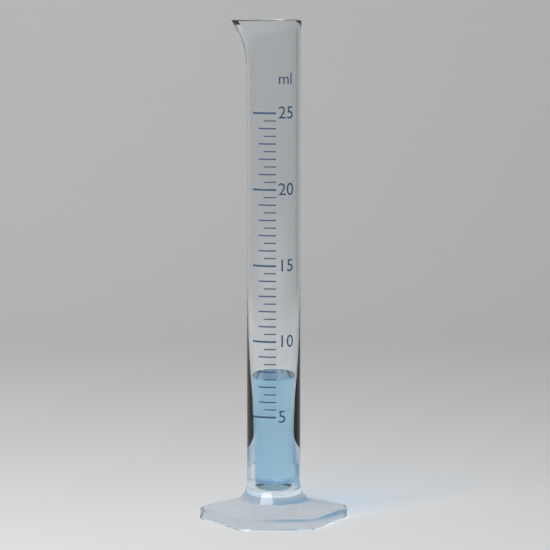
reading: 7.5 ml
